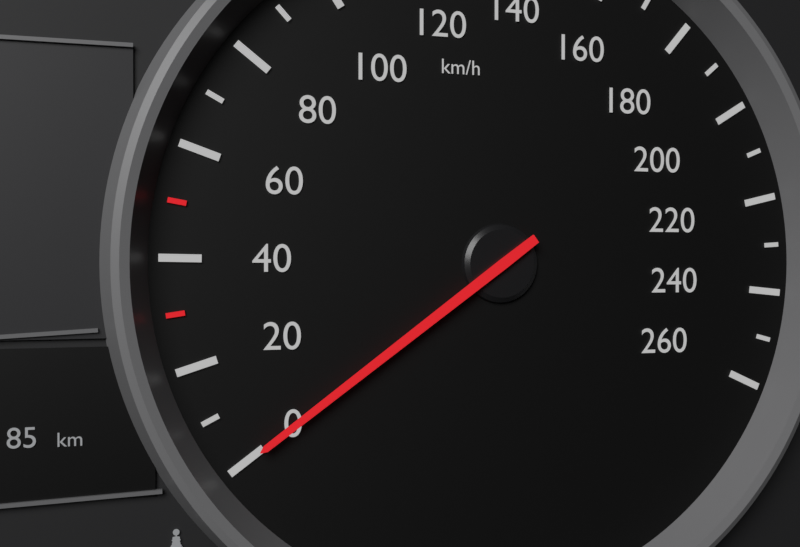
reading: 0 km/h
